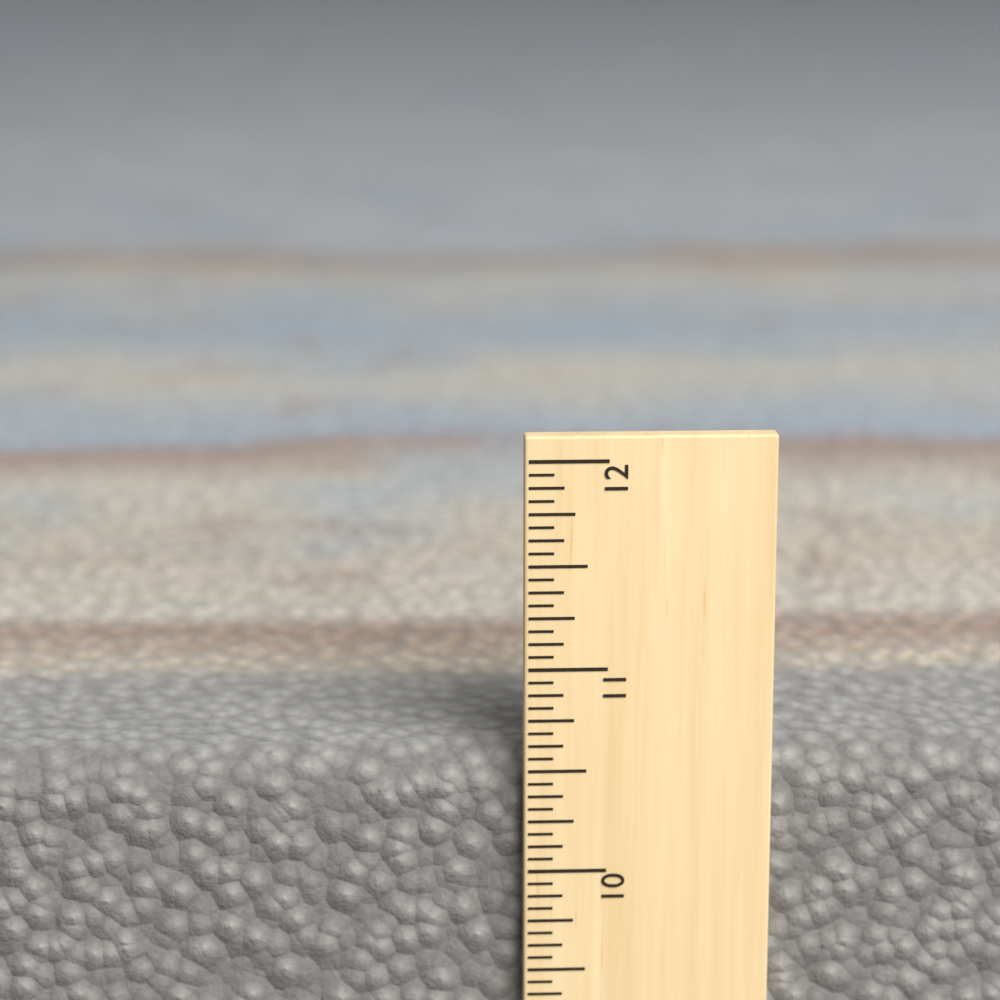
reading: 10.5625 in
